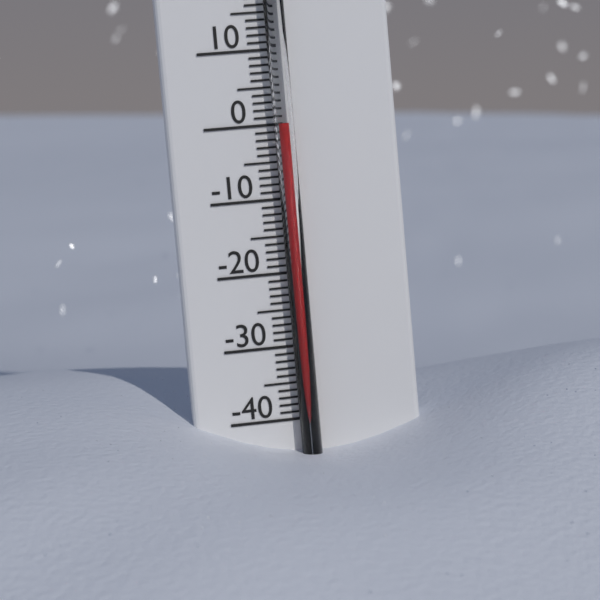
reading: 0 °C
